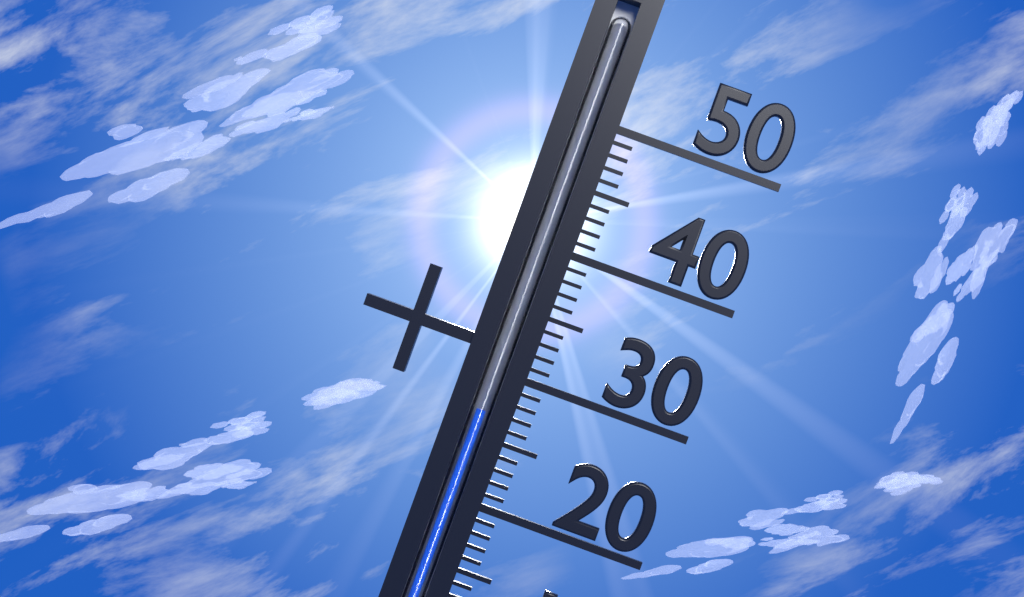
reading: 27 °C
